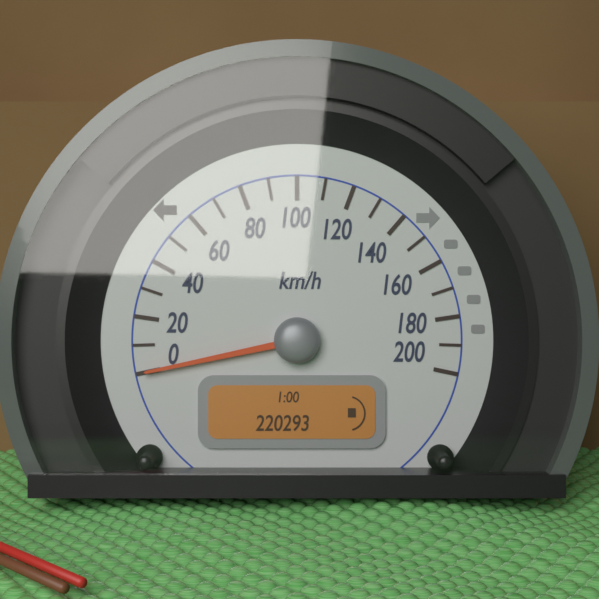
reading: 0 km/h
